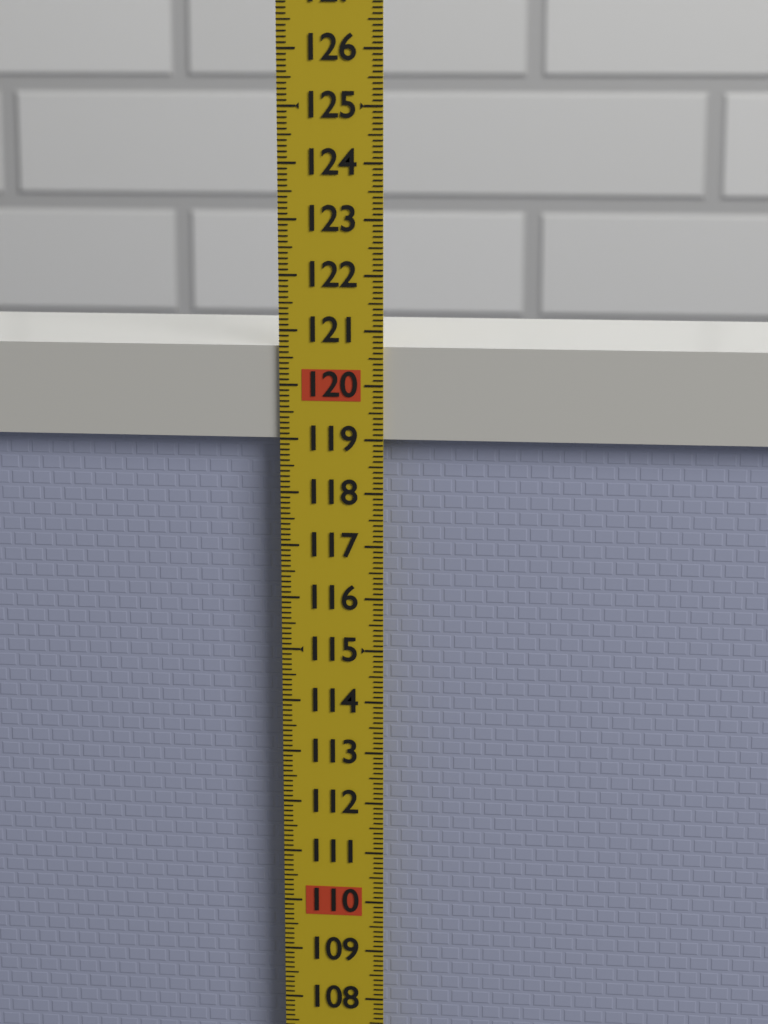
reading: 120.7 (no unit)
